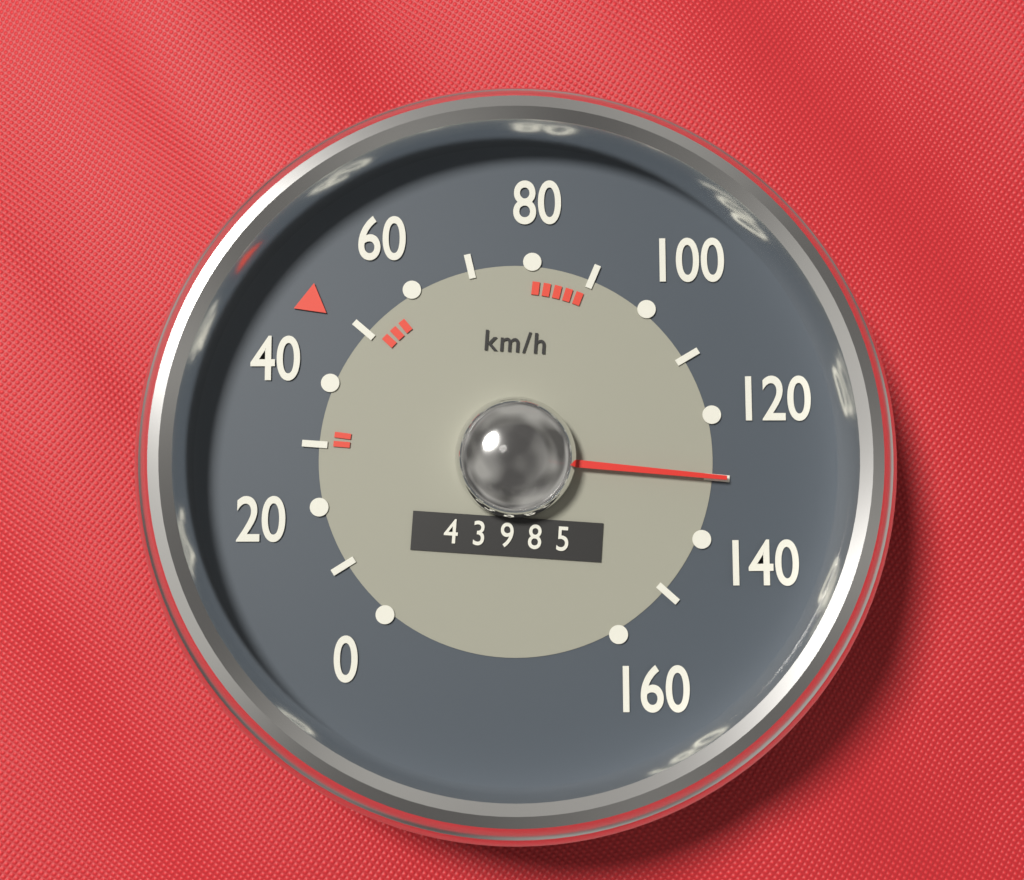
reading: 130 km/h
